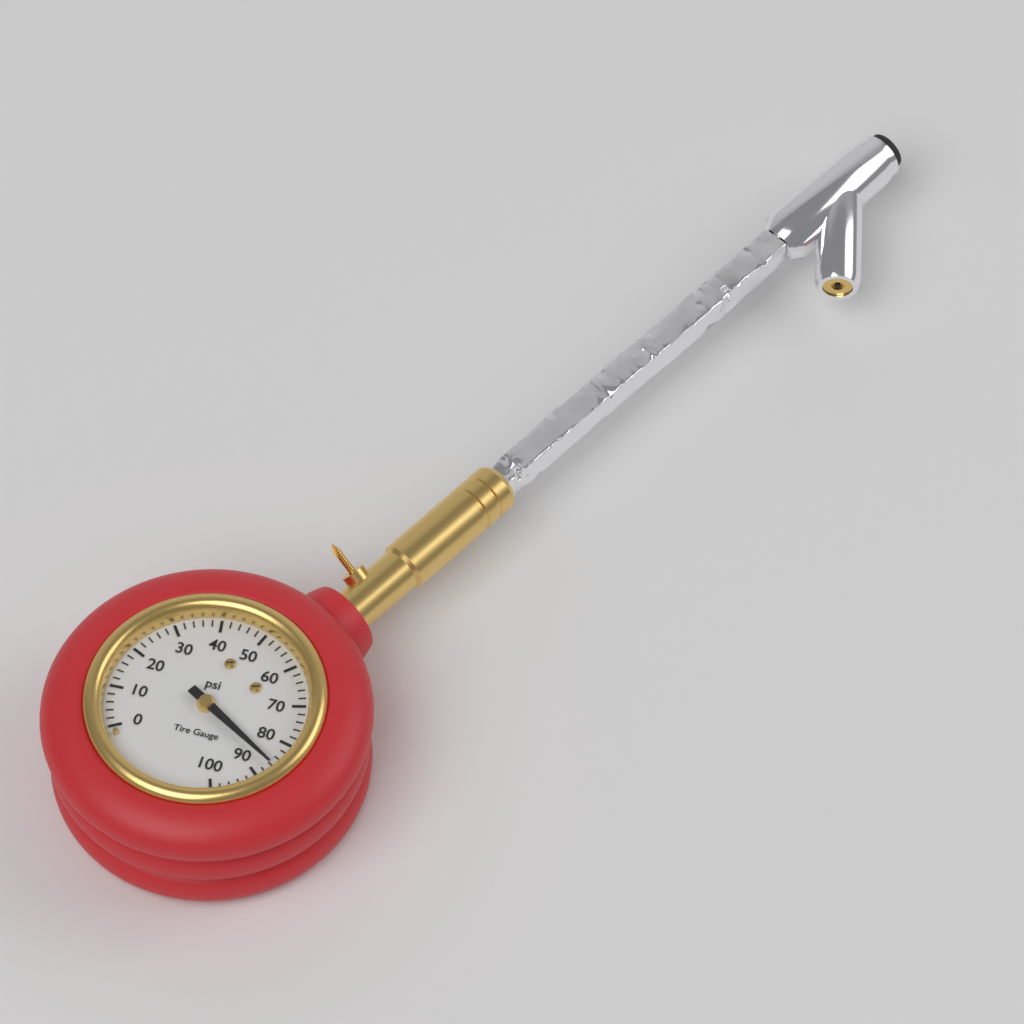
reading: 86 psi
